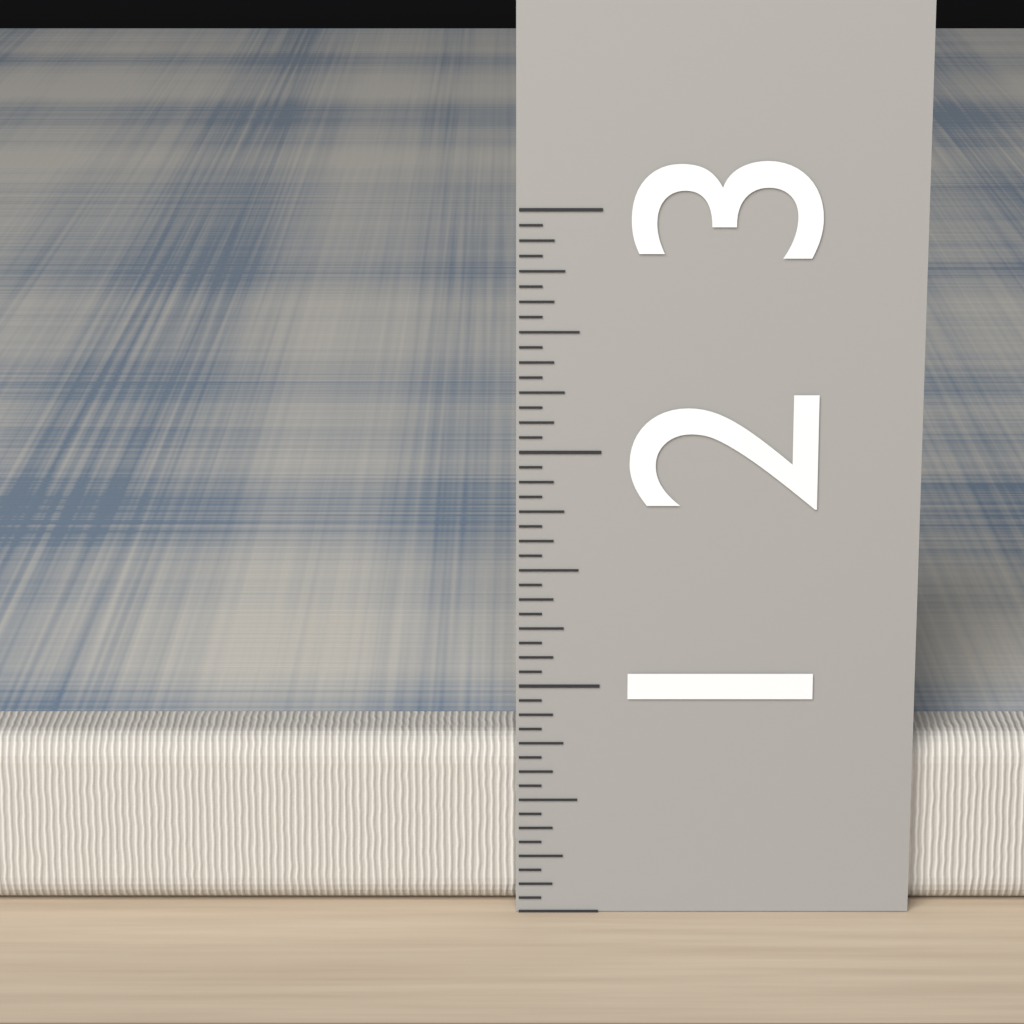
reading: 0.7500 (no unit)
